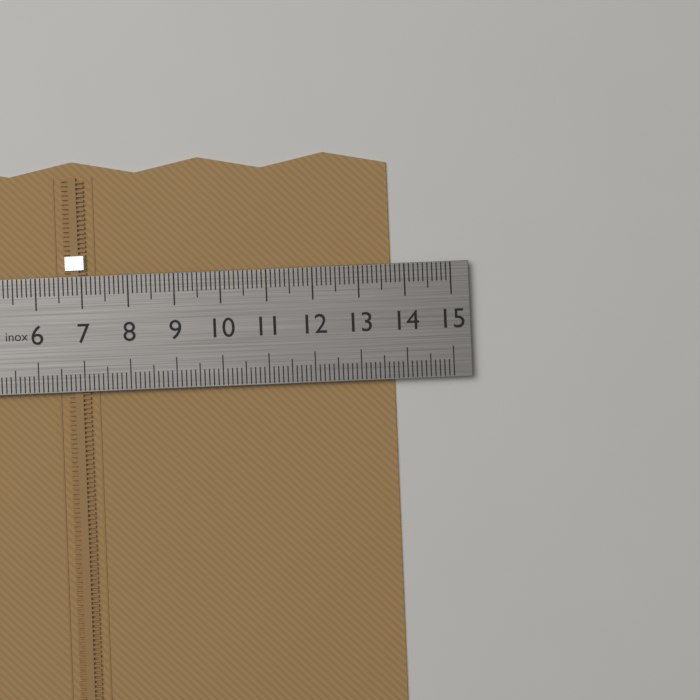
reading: 13.7 cm
